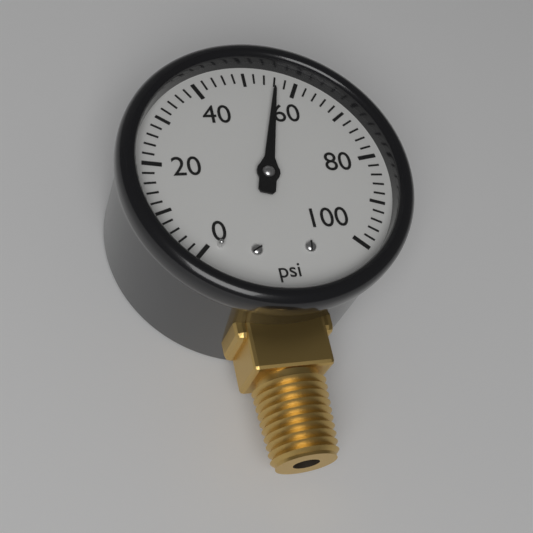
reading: 56 psi
